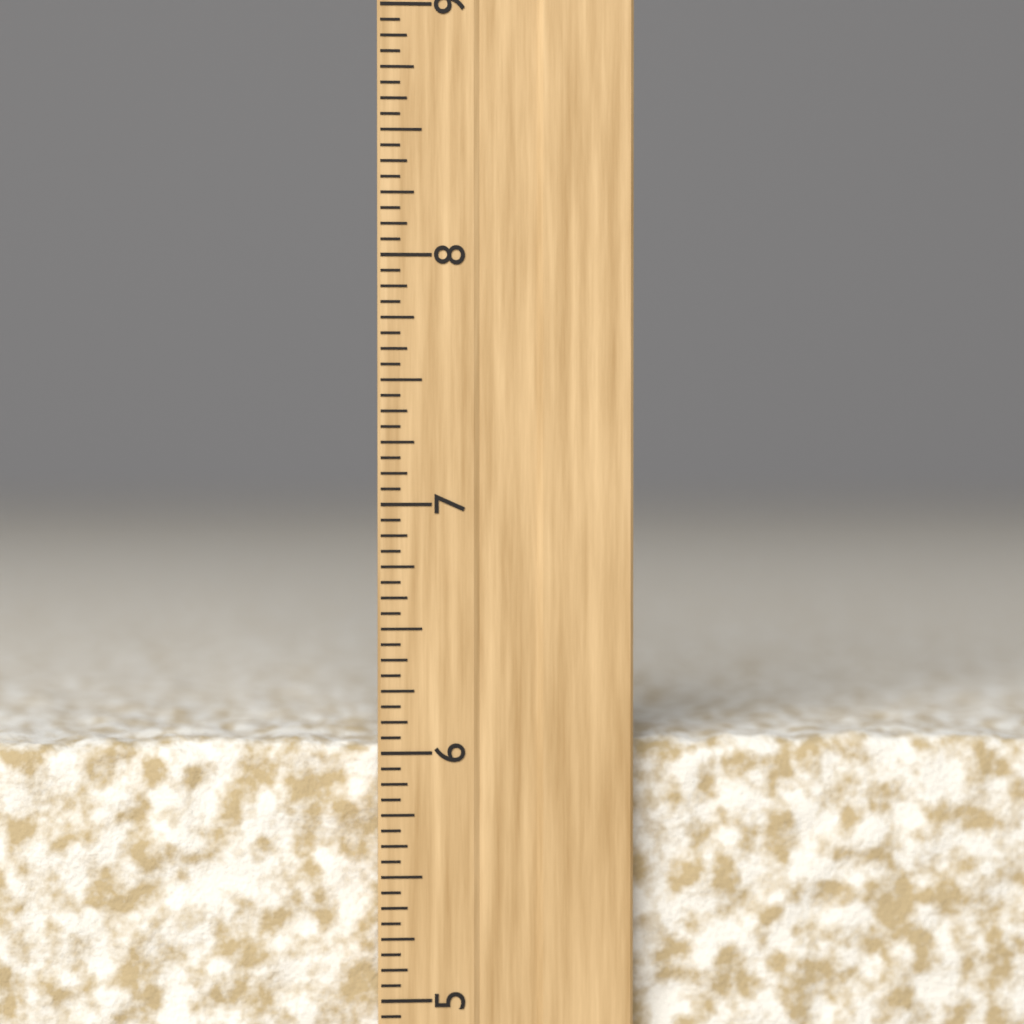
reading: 6.0625 inch
